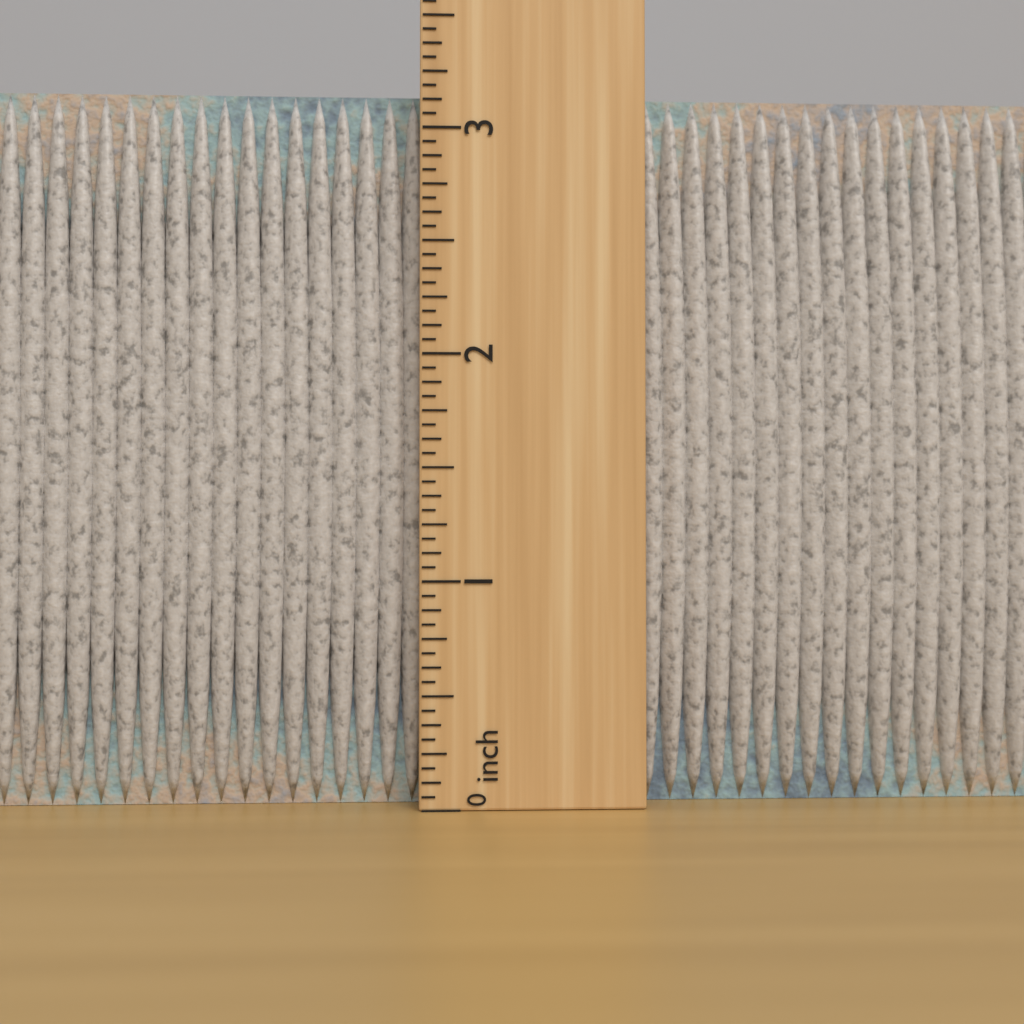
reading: 3.1875 inch
